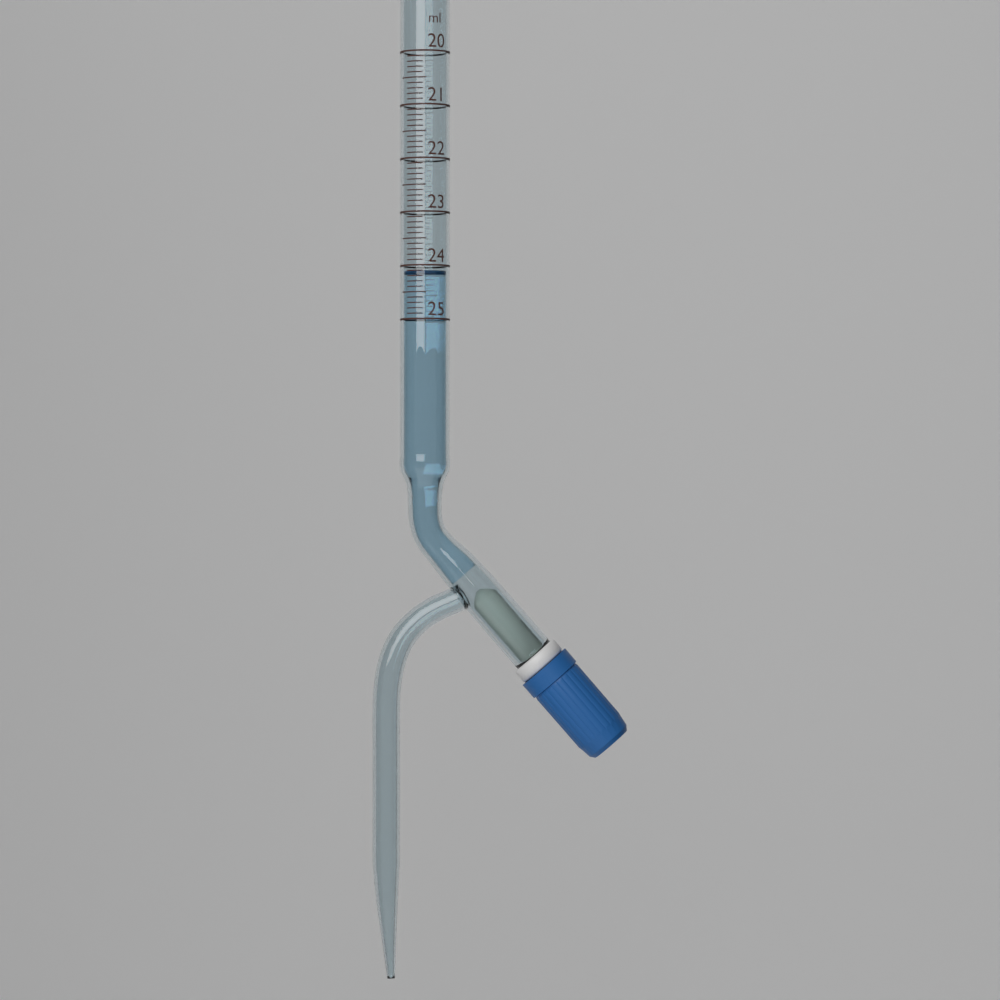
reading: 24.1 ml
